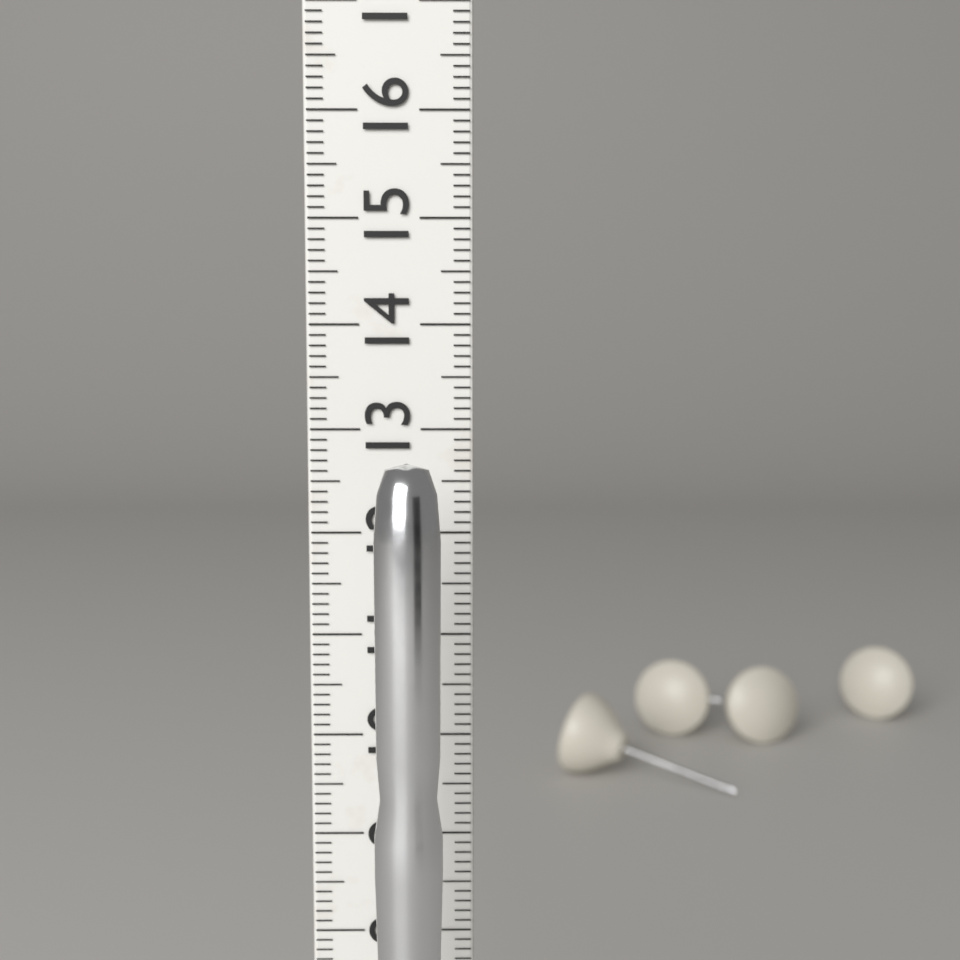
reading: 12.8 cm
